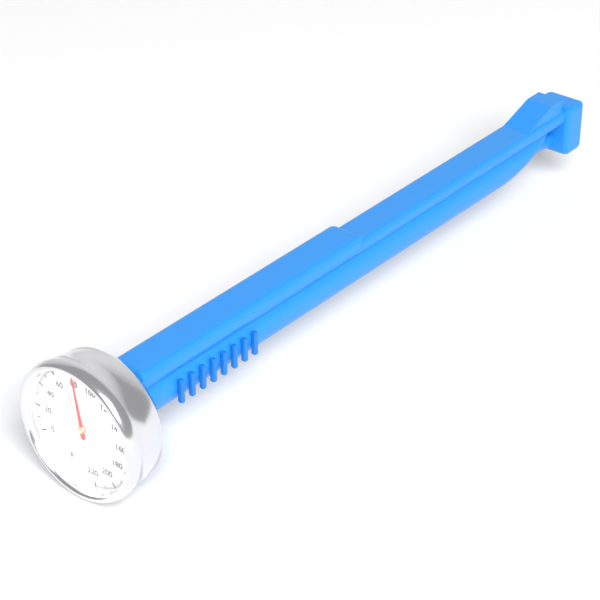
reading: 82 °F
